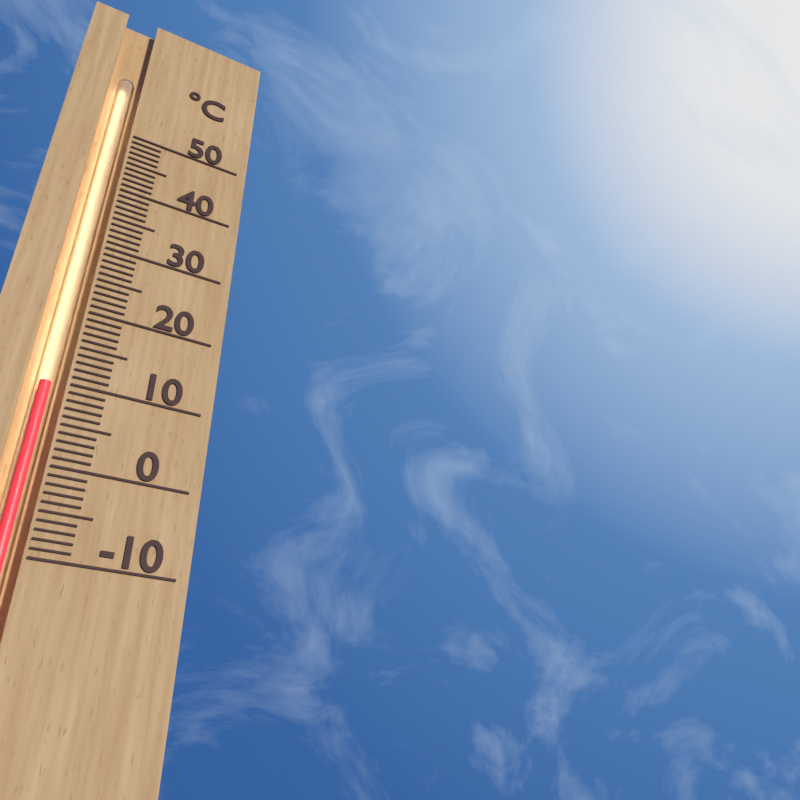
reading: 10 °C
